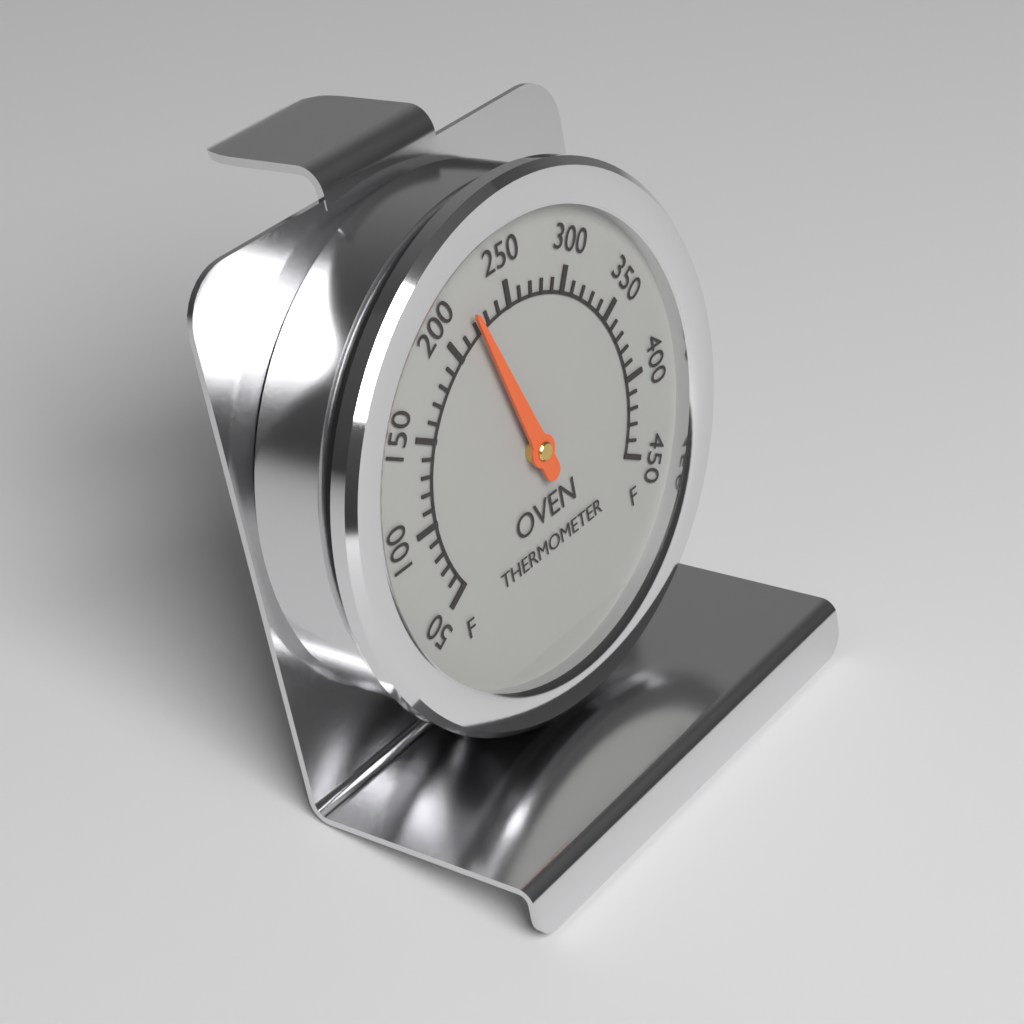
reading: 220 °F
